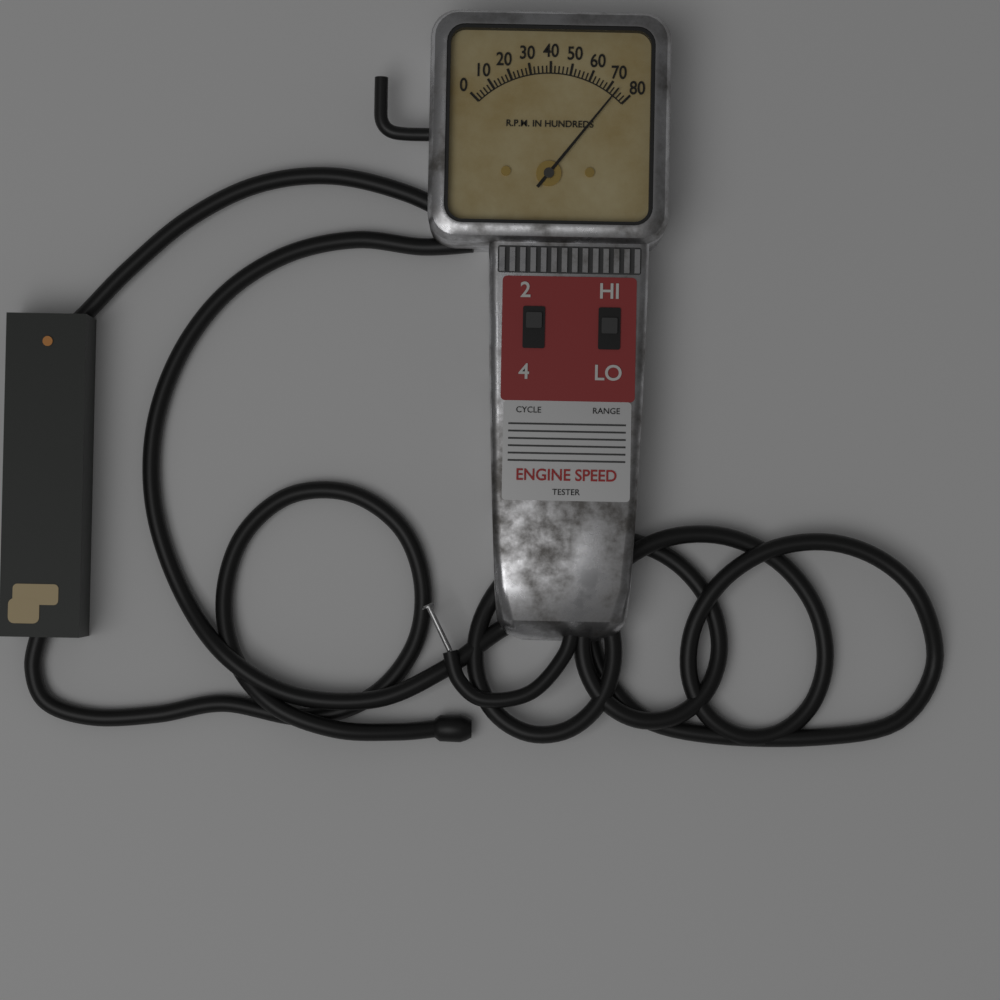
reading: 7400 RPM
